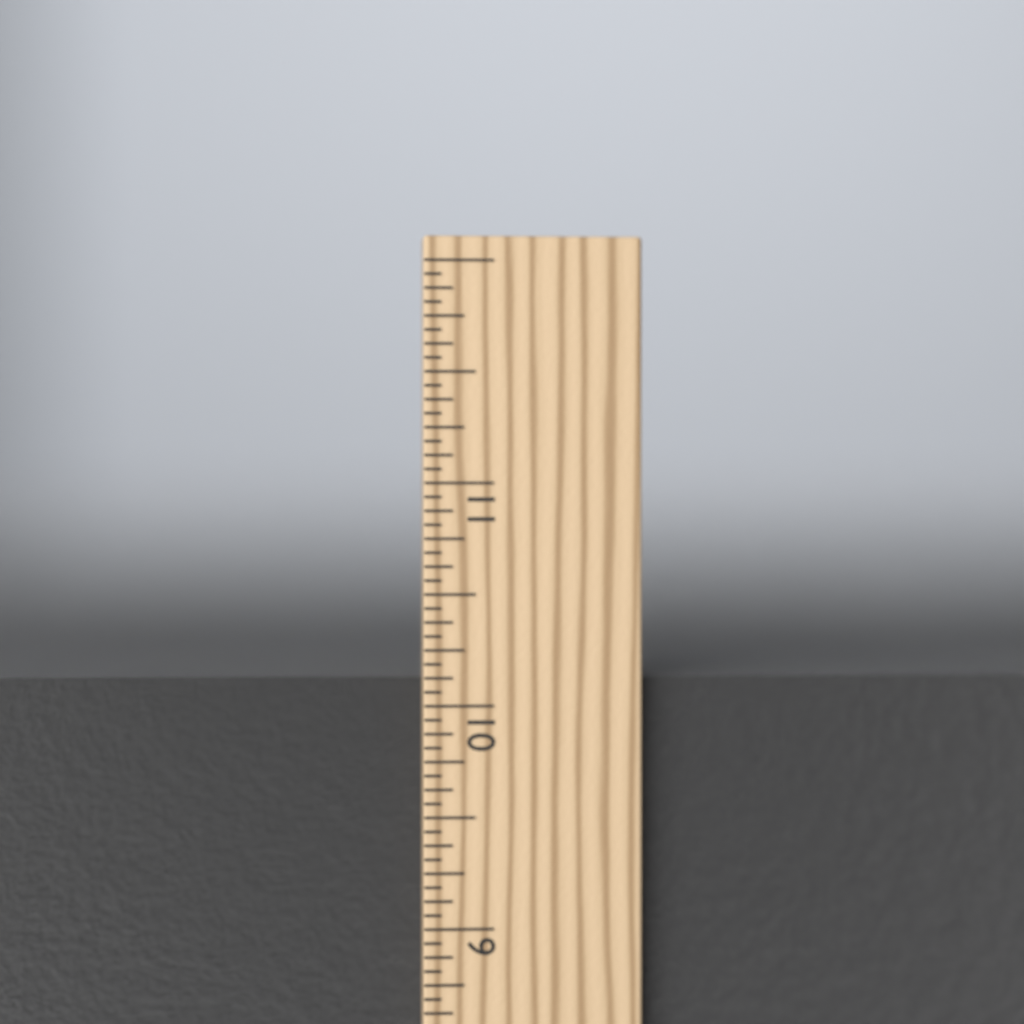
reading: 10.1250 in
